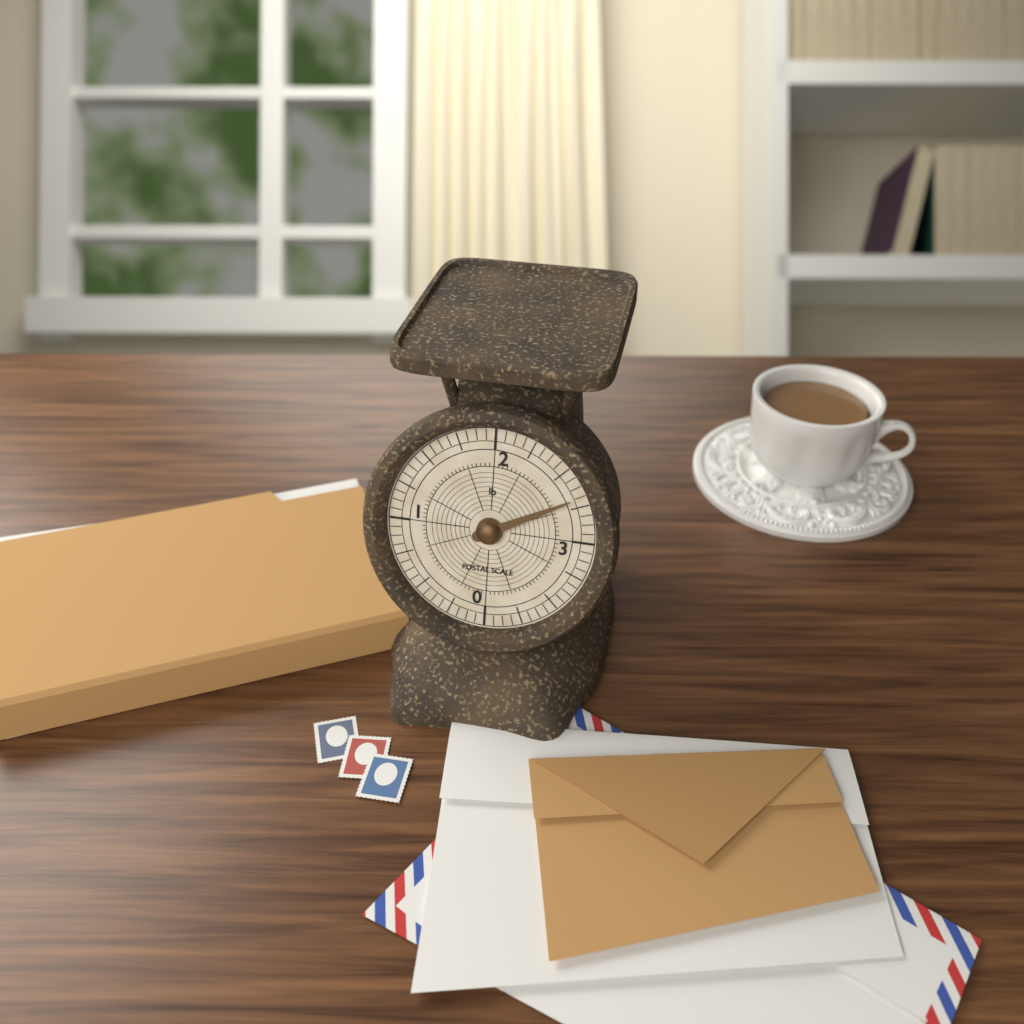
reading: 2.6875 lb
